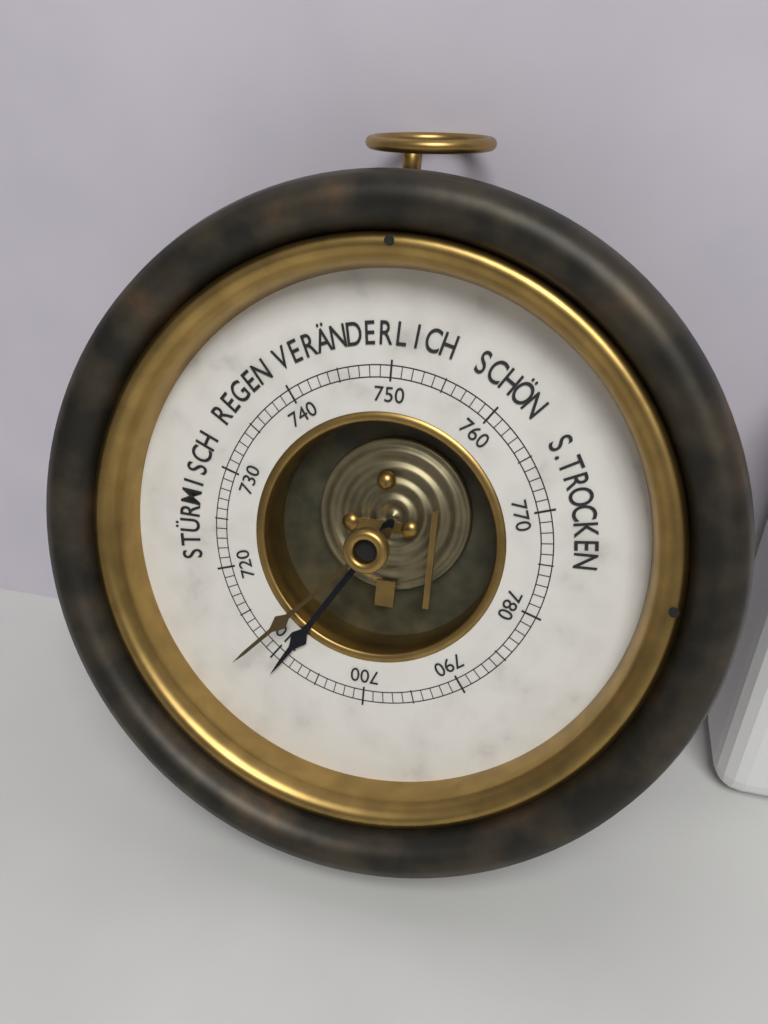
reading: 709 mmHg
